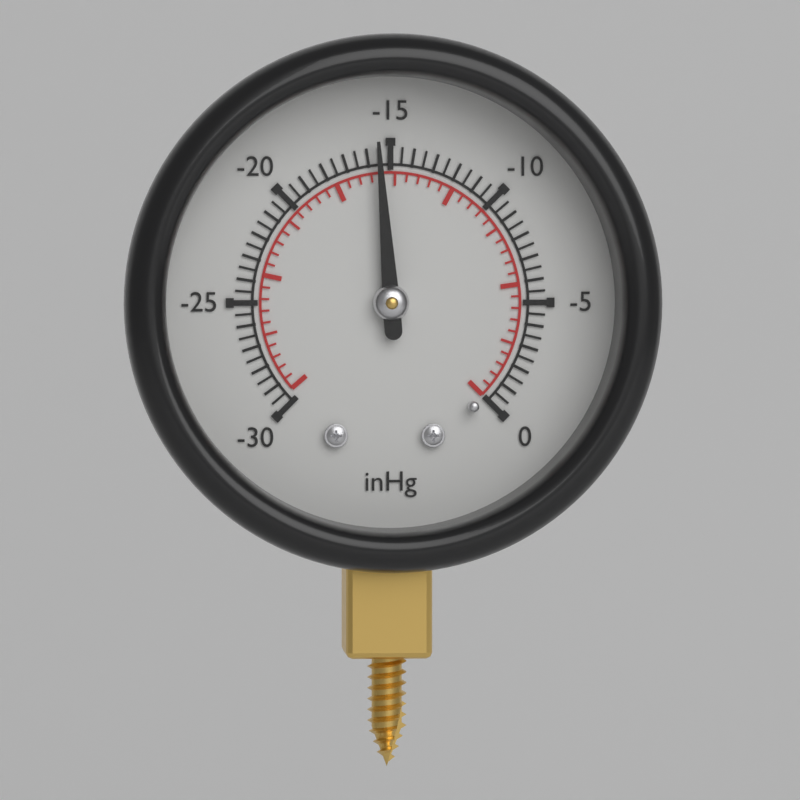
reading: -15.5 inHg
